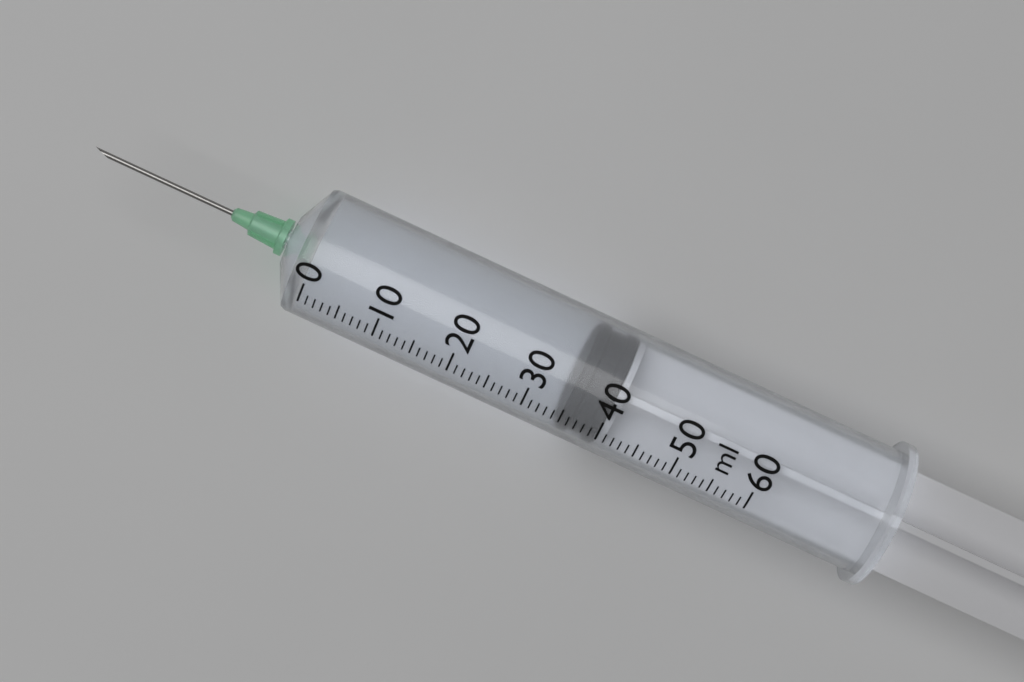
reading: 35 ml
